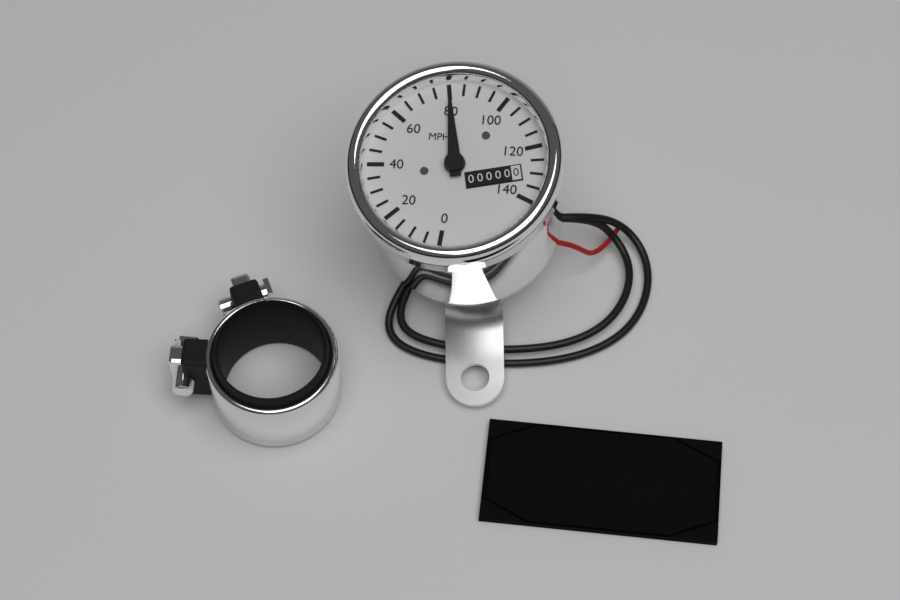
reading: 80 MPH
